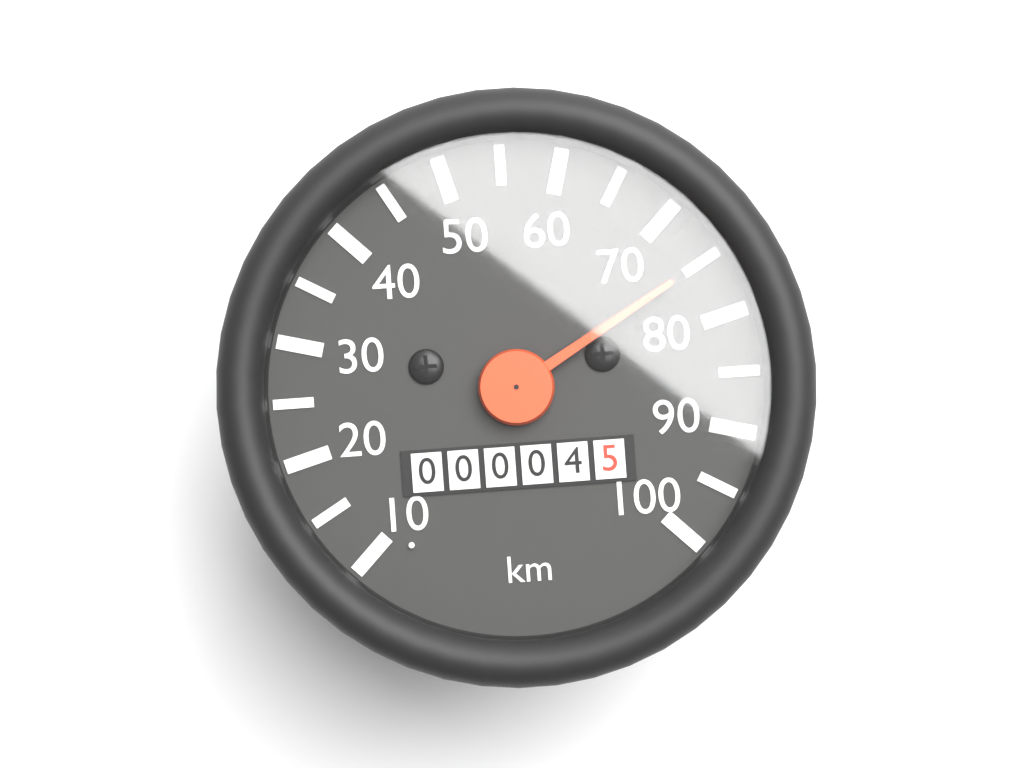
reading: 75 km/h
